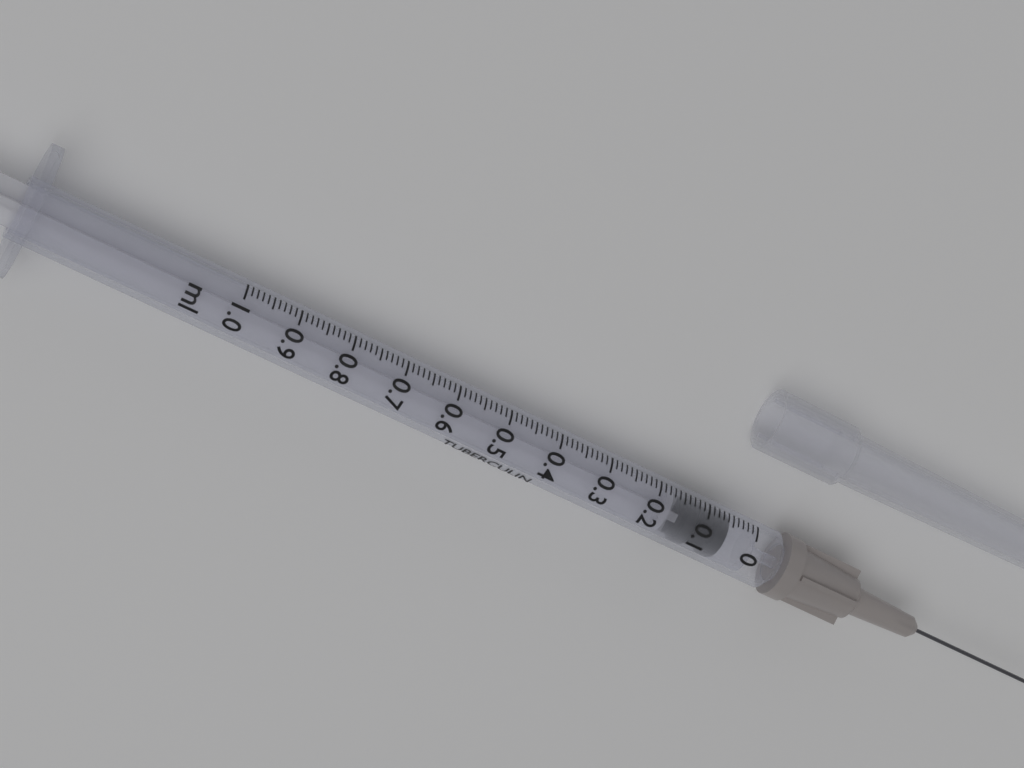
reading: 0.05 ml
